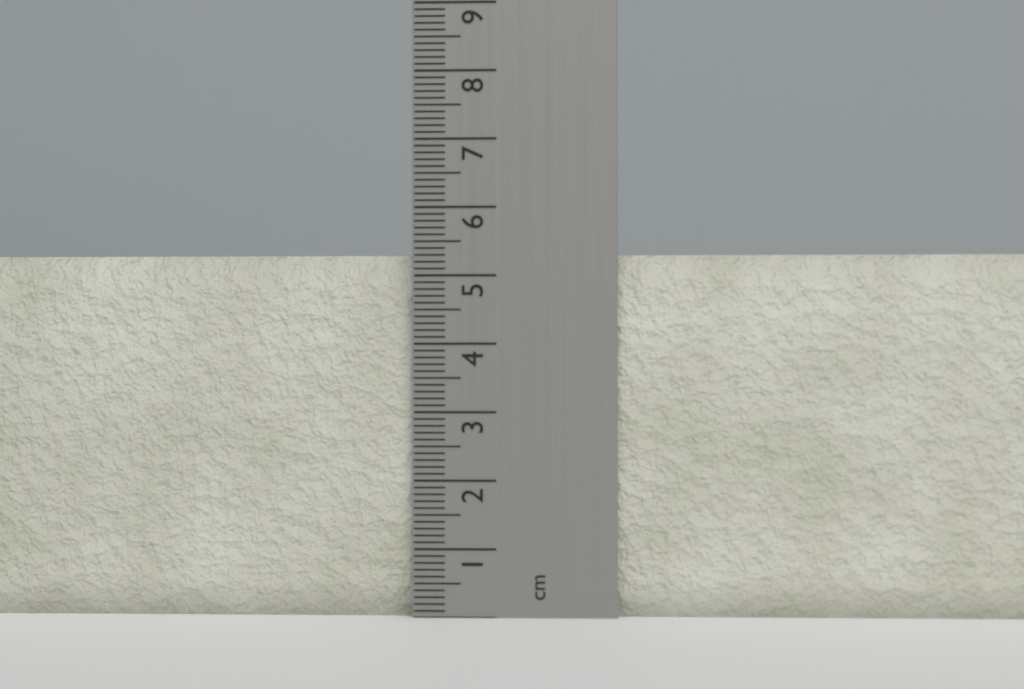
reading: 5.3 cm
